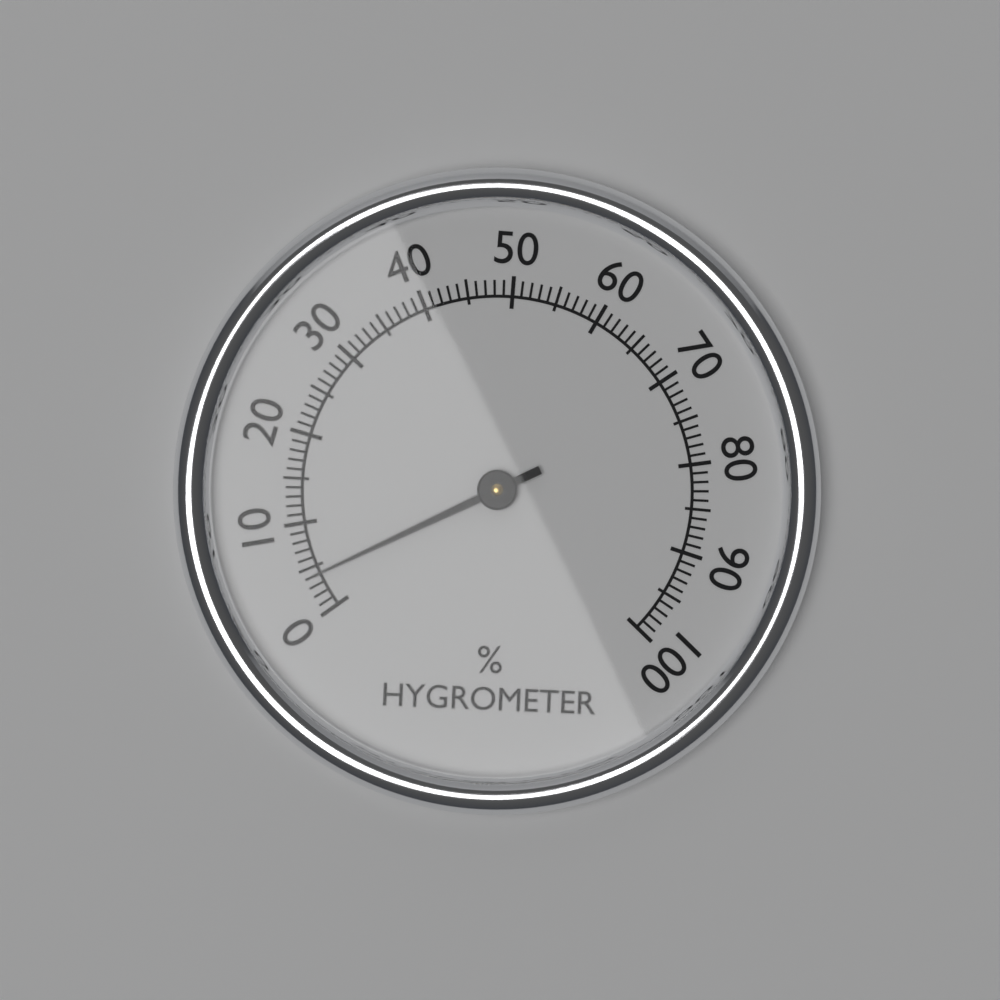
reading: 4 %
